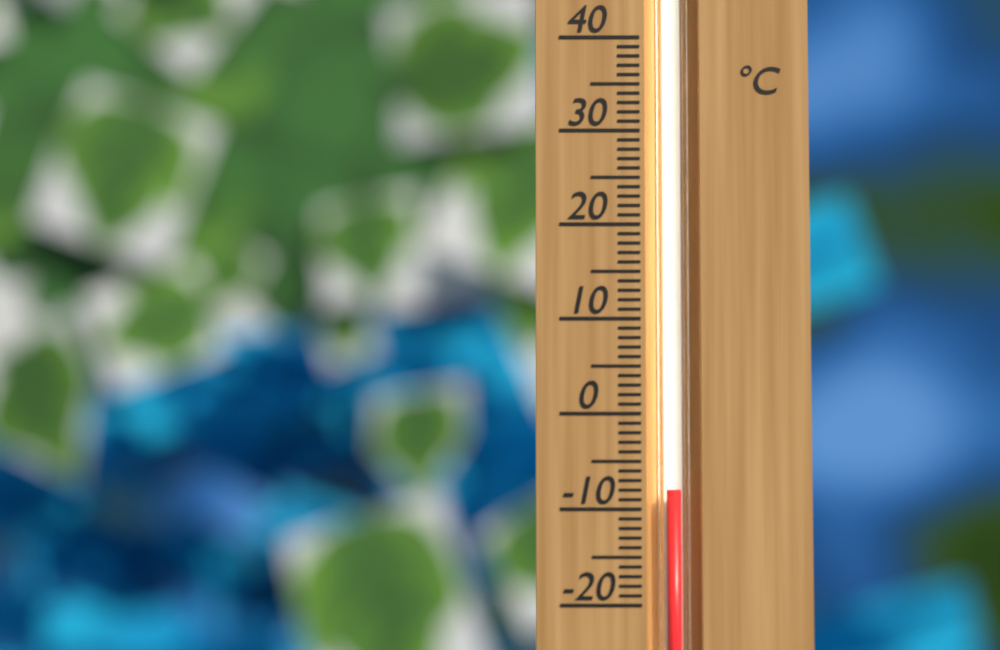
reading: -8 °C
